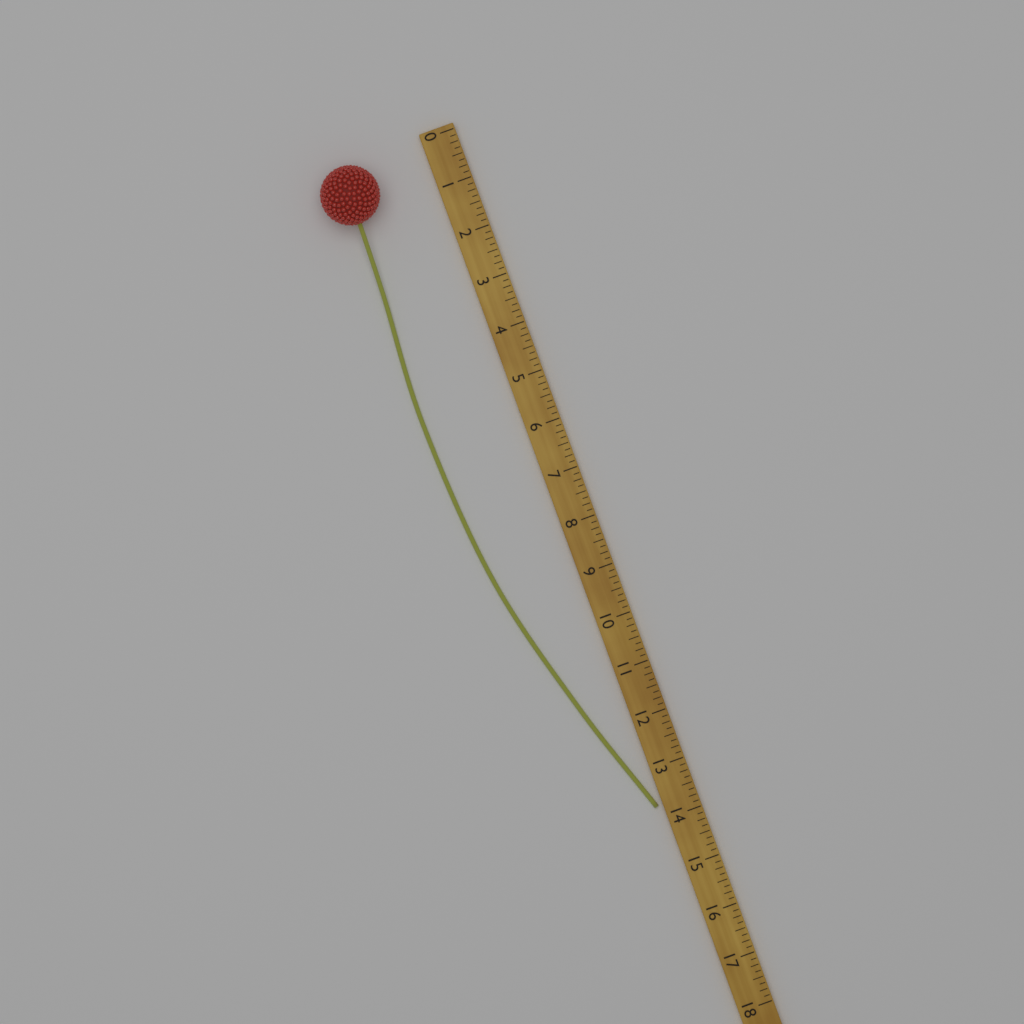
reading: 13.750 (no unit)
